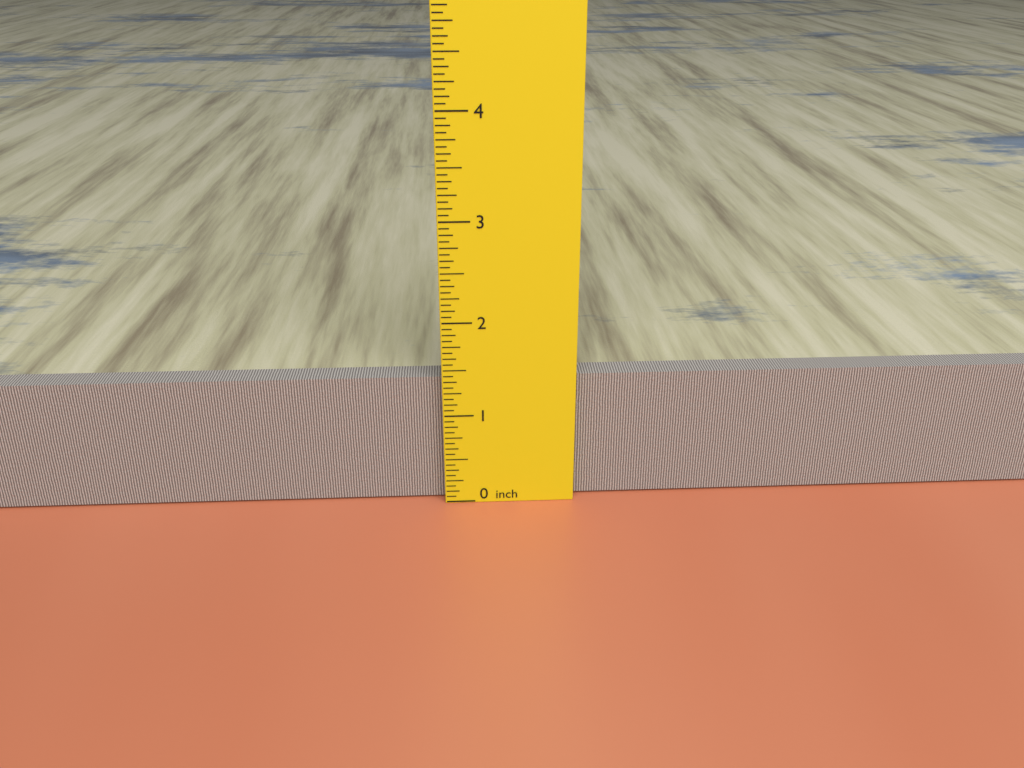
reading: 1.3750 inch
